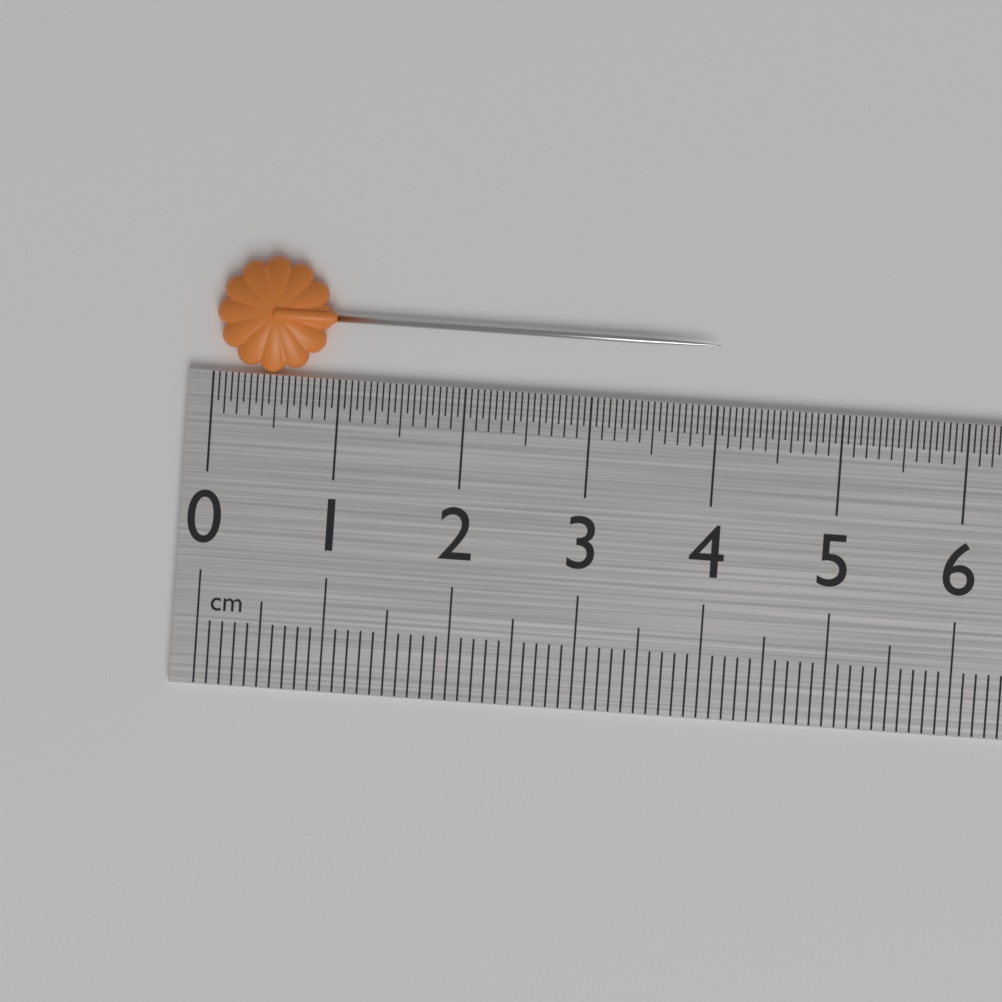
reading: 4.00 cm
